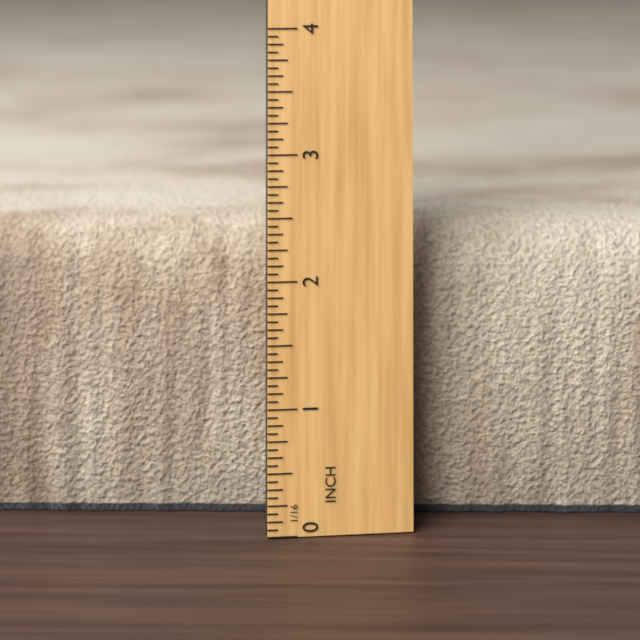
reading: 2.3750 in
